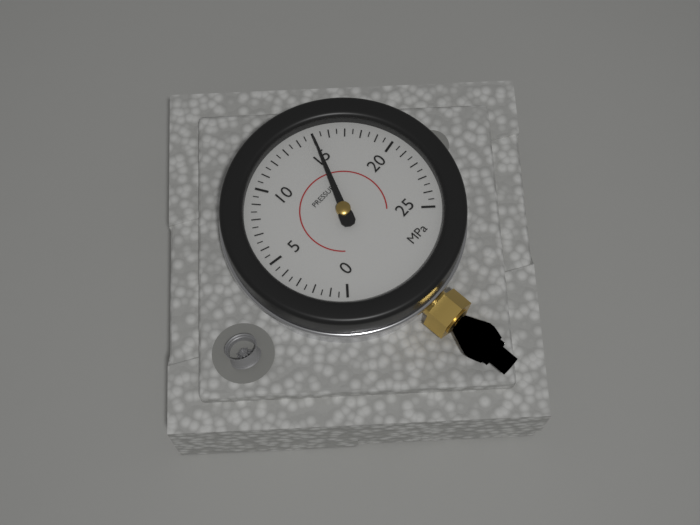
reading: 15.0 MPa
